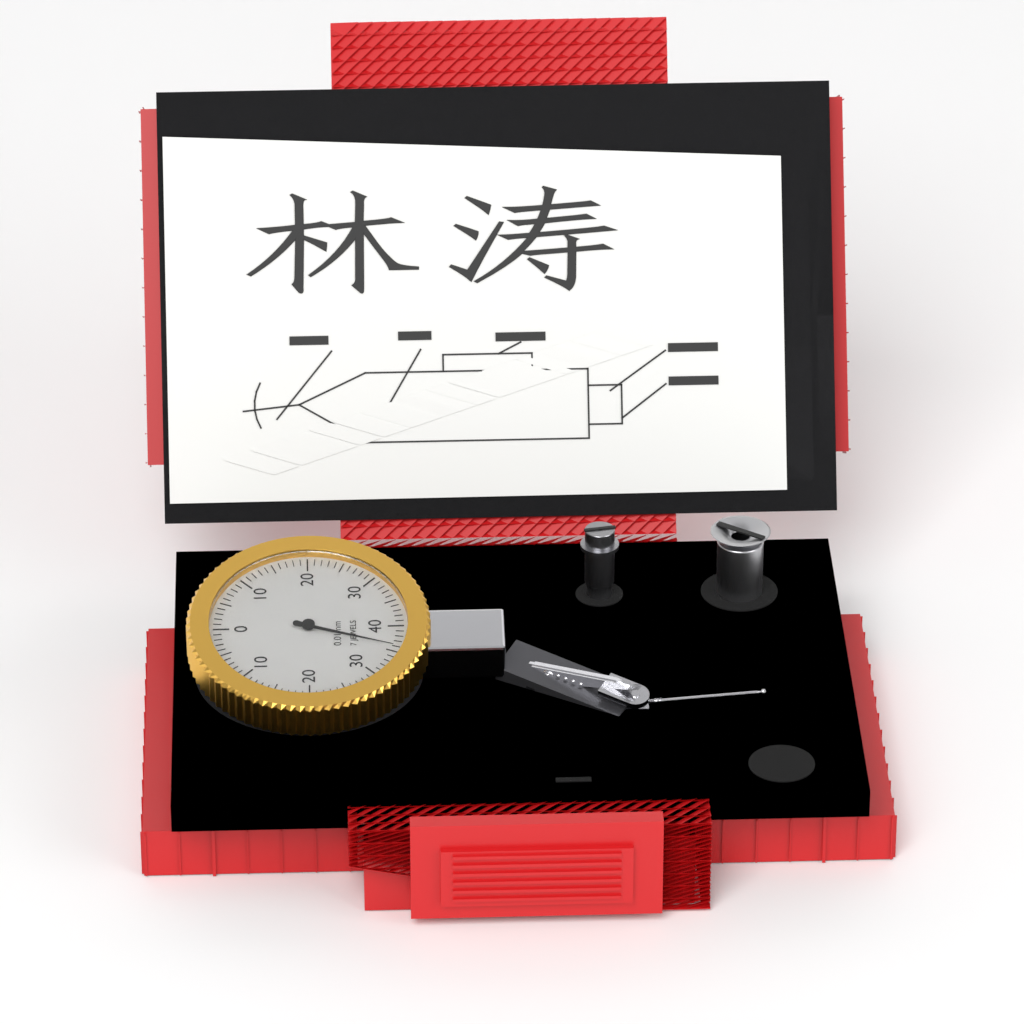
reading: 36 0.01mm
